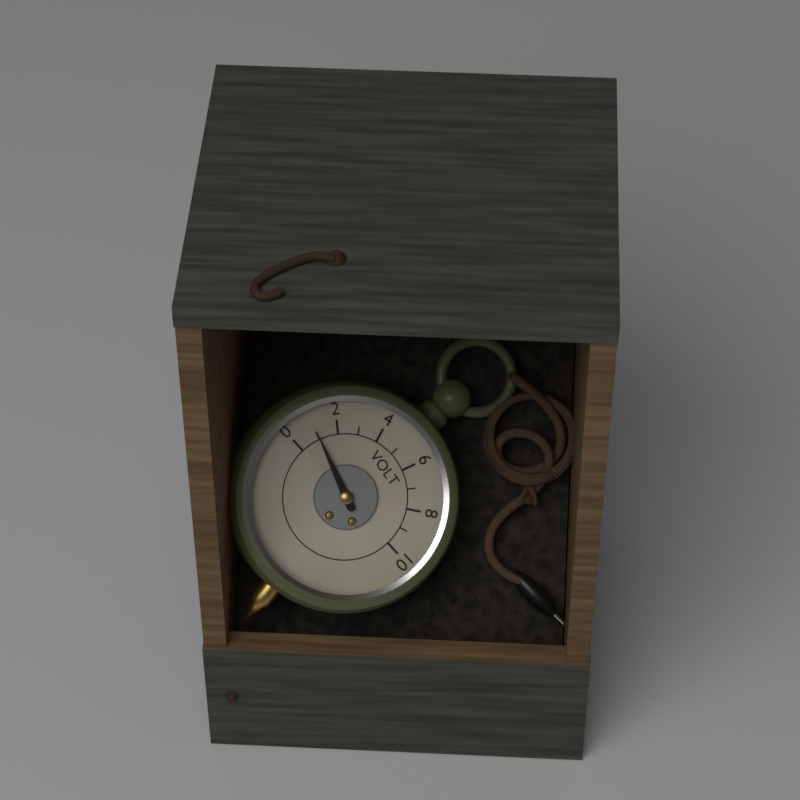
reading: 1 V
